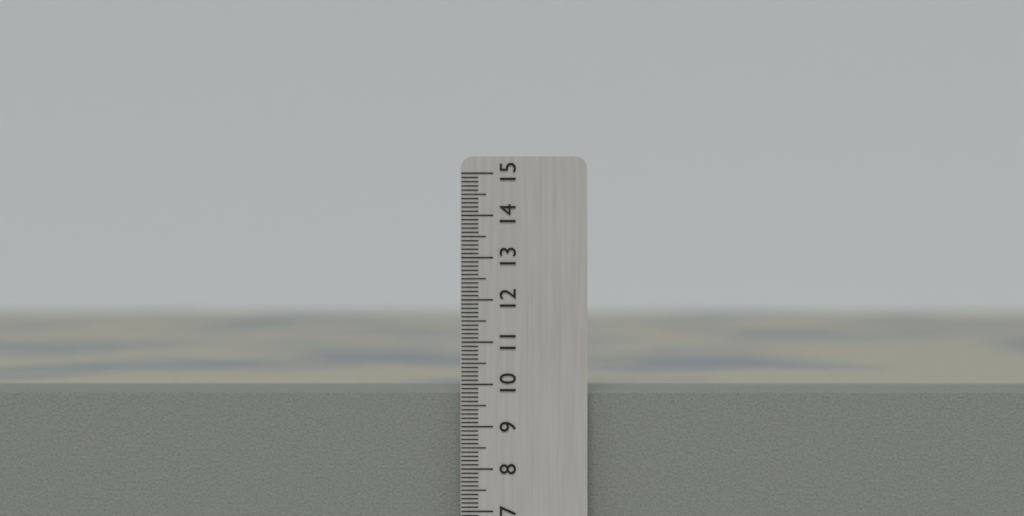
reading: 9.8 cm
